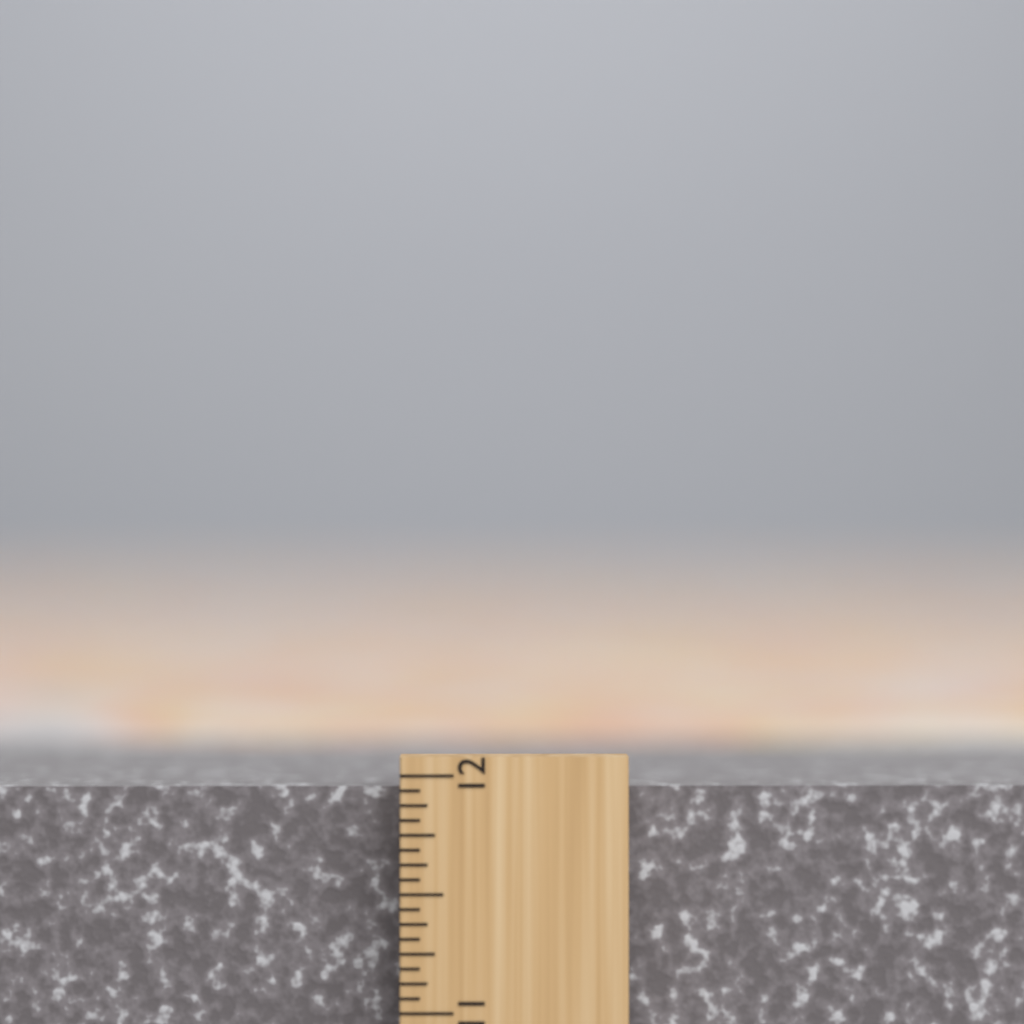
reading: 11.9375 inch
